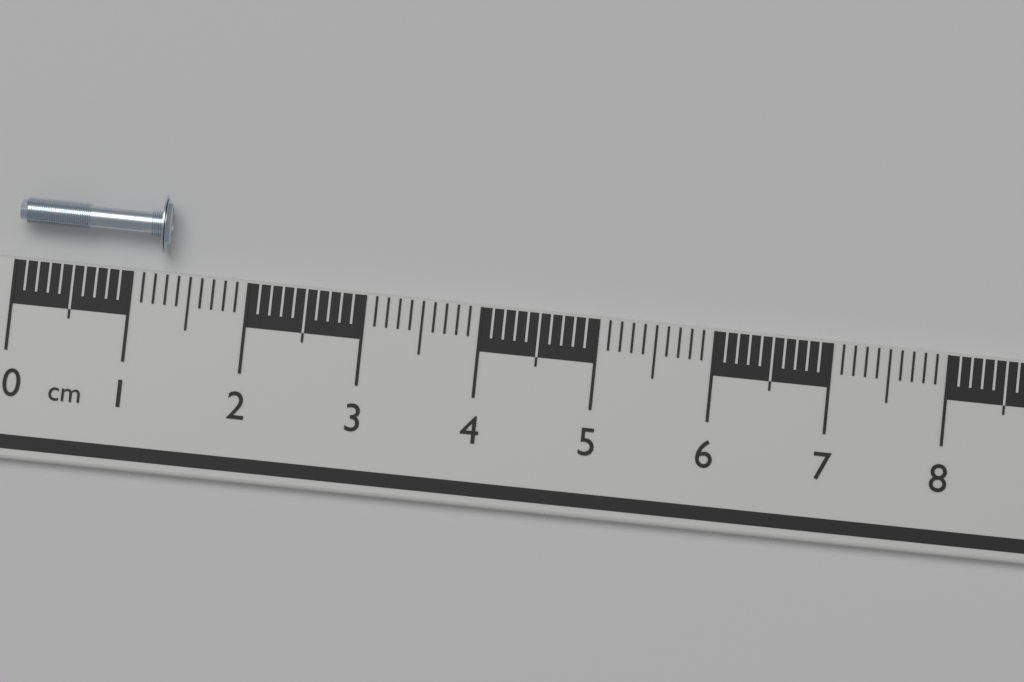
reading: 1.3 cm
